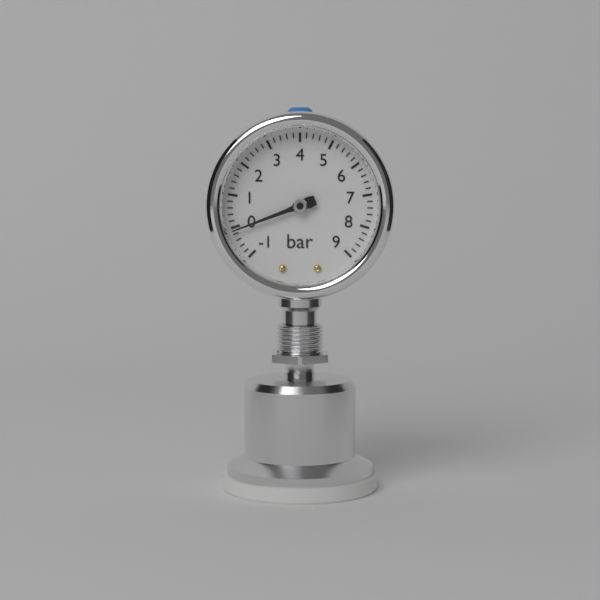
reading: -0.1 bar
